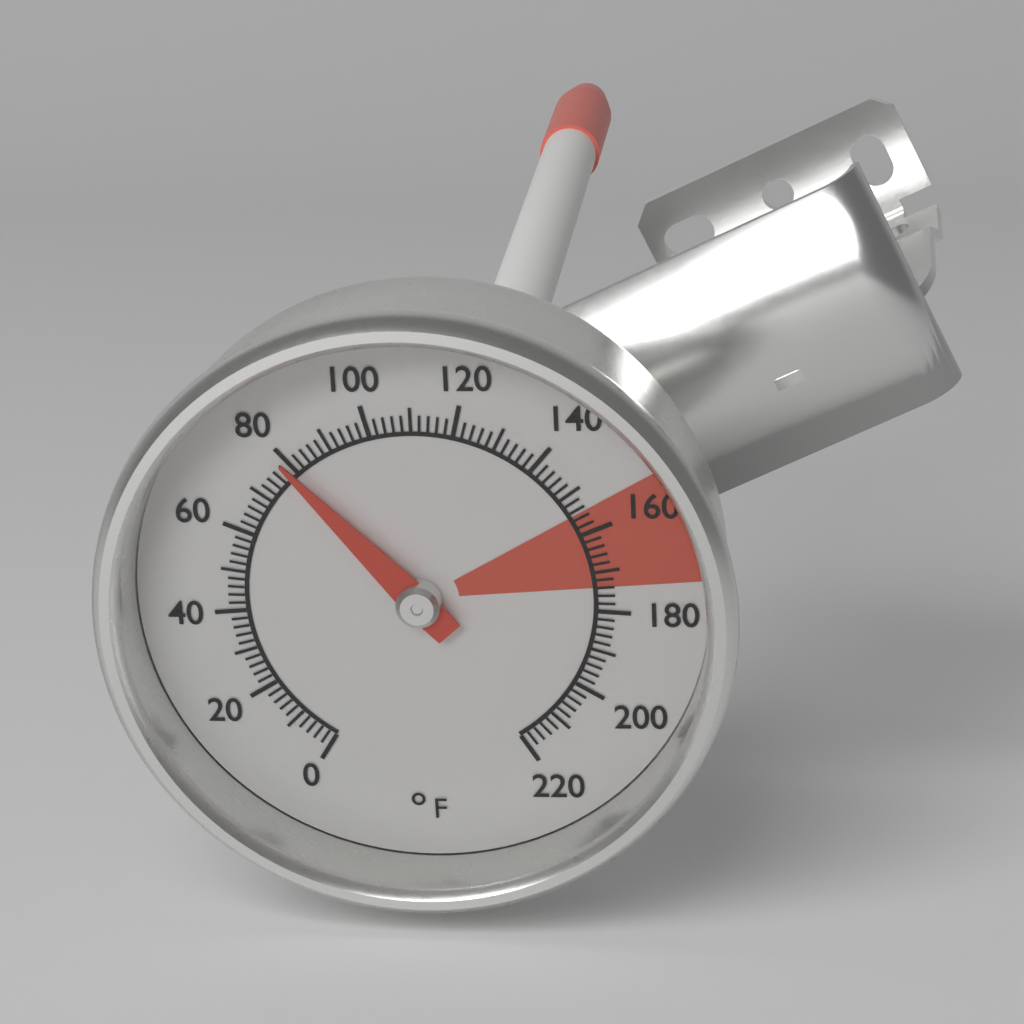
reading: 79 °F
